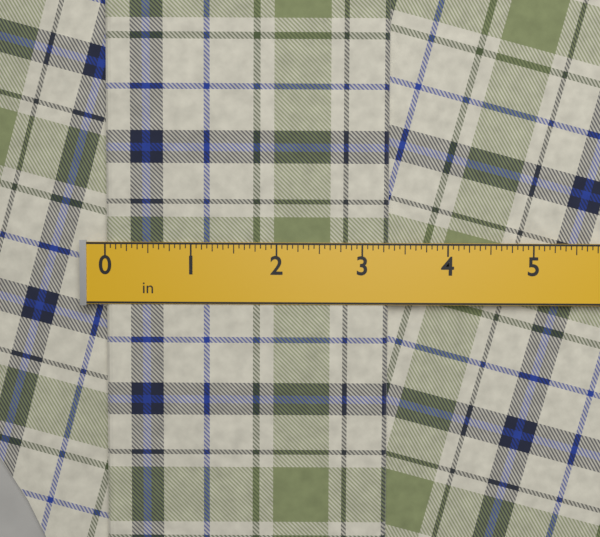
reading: 3.3125 in
